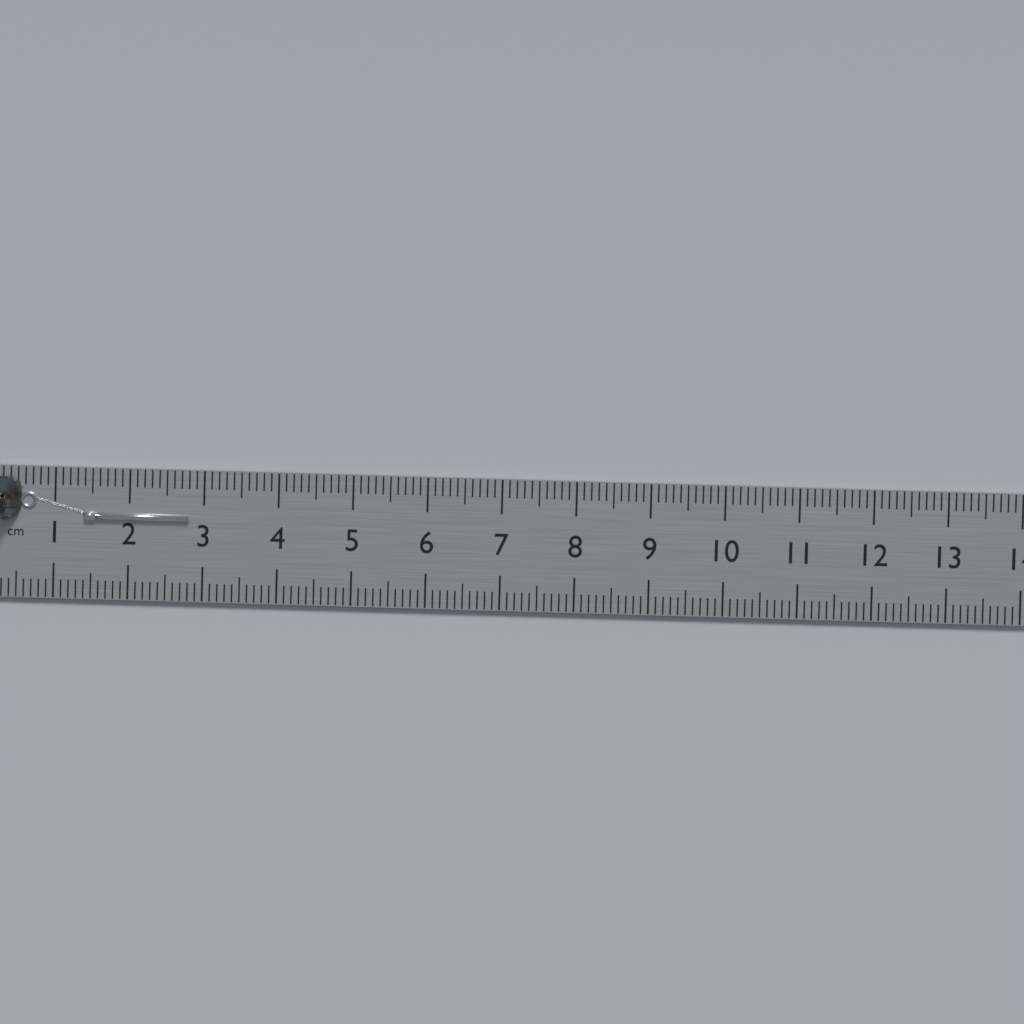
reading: 2.8 cm
